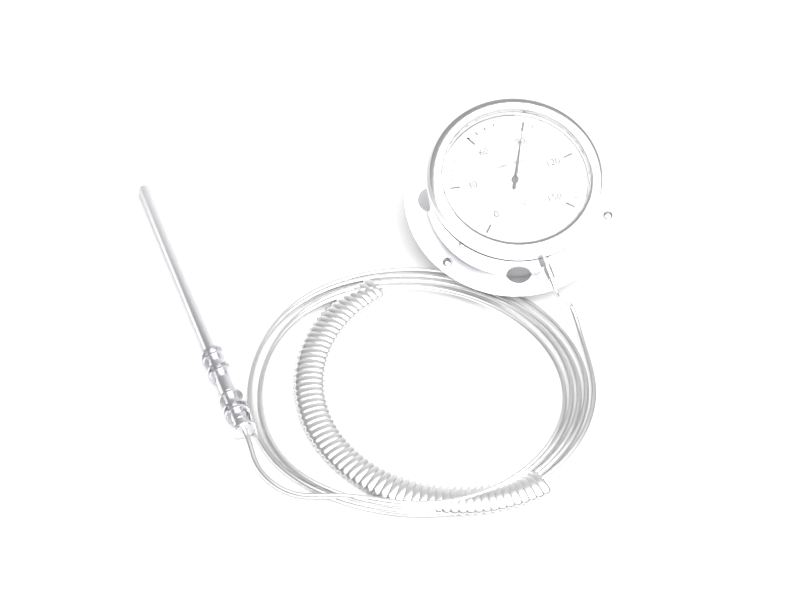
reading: 90 °C
